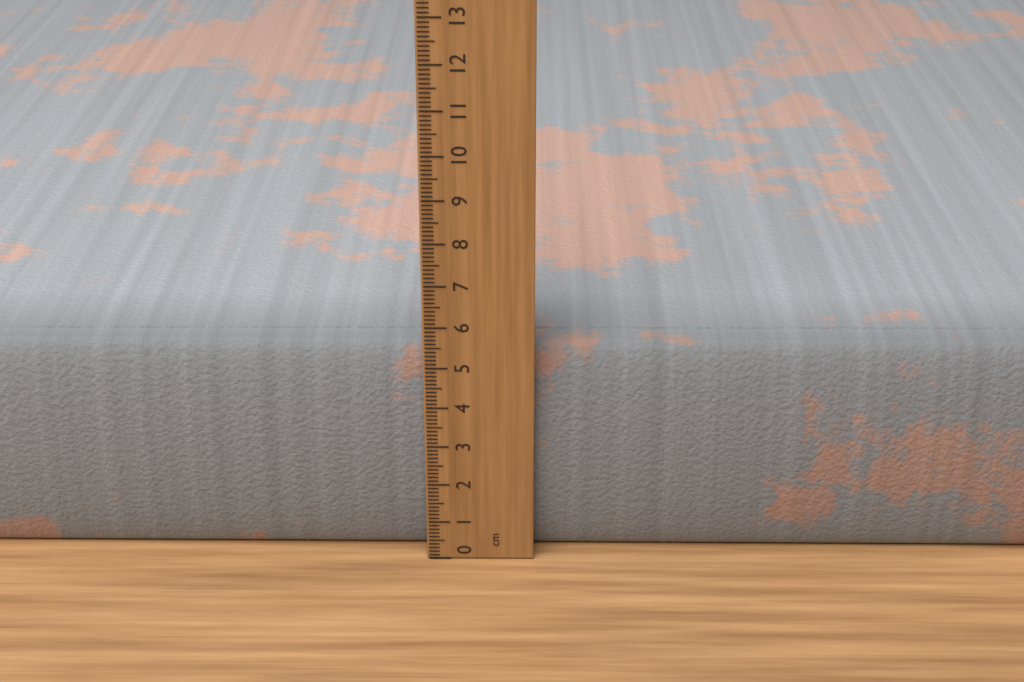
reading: 5.4 cm
